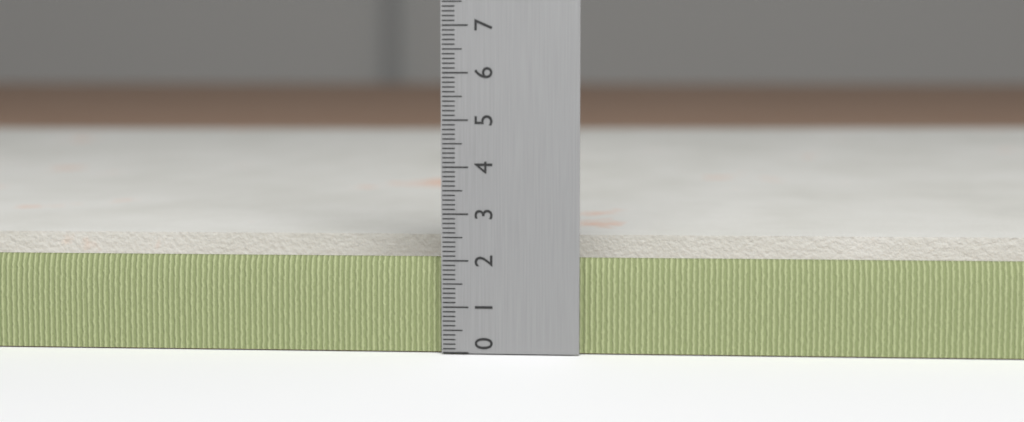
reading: 2.2 (no unit)
